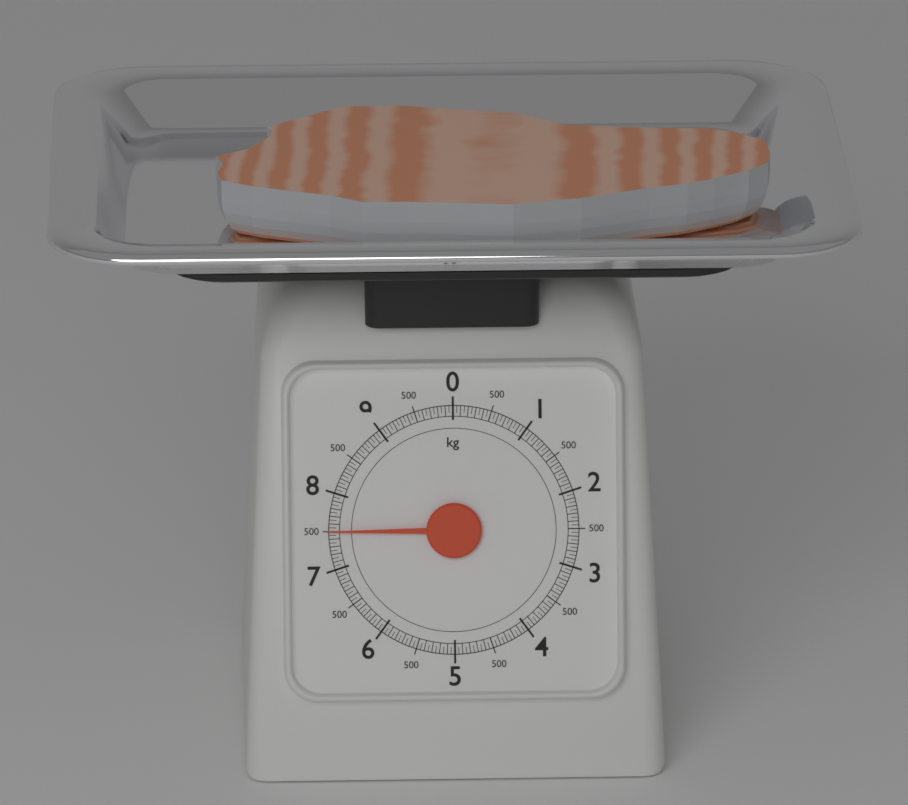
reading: 7.50 kg
